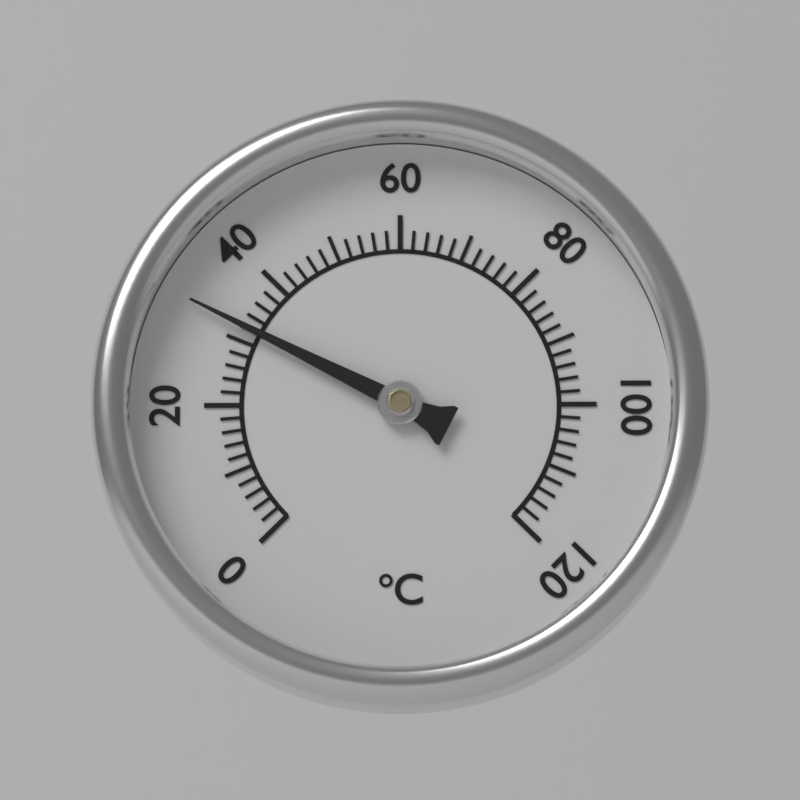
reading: 32 °C
